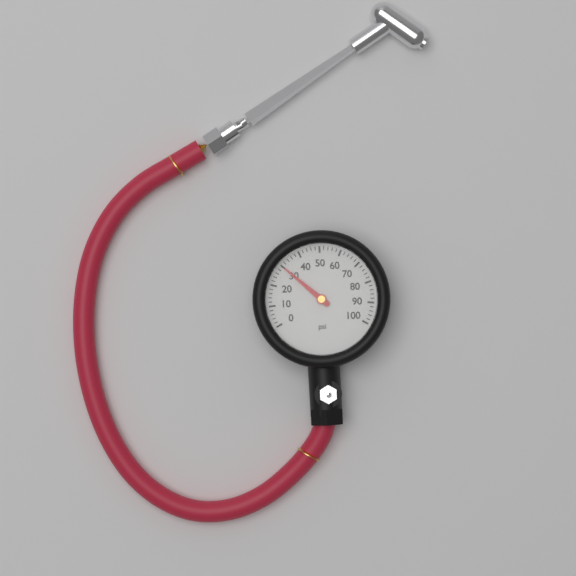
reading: 30 psi
